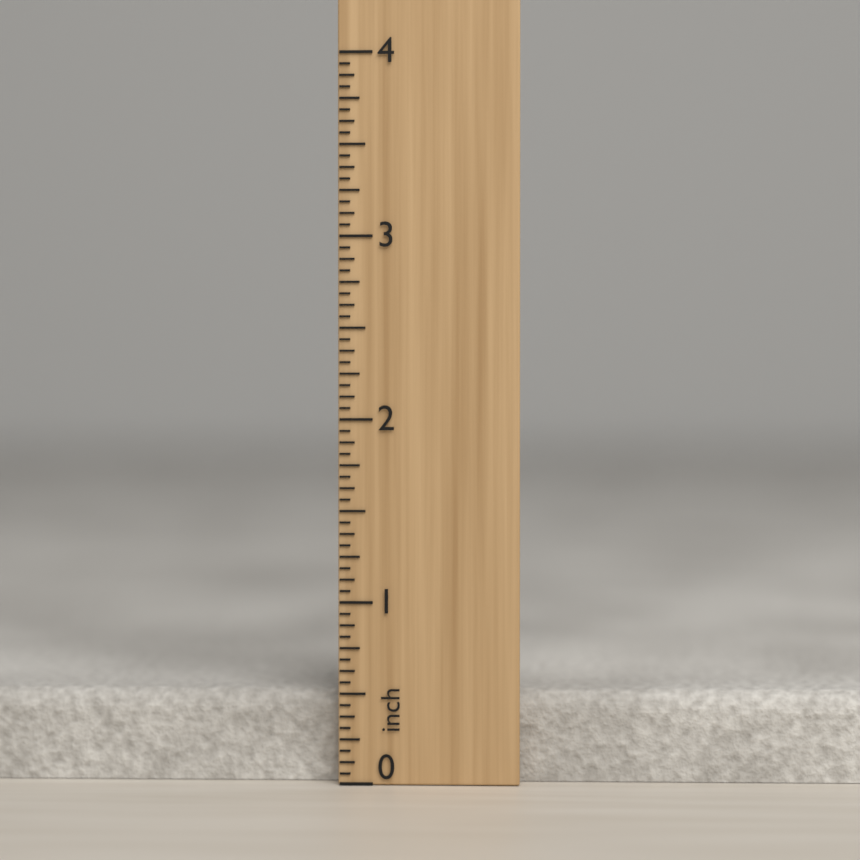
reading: 0.5000 inch
